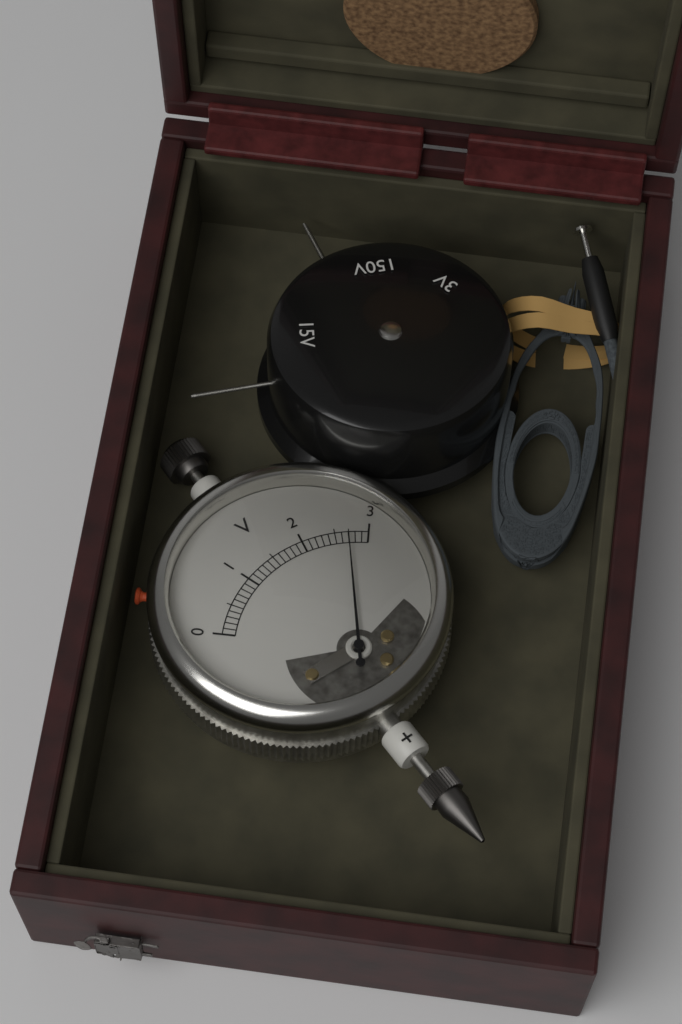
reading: 2.7 V
